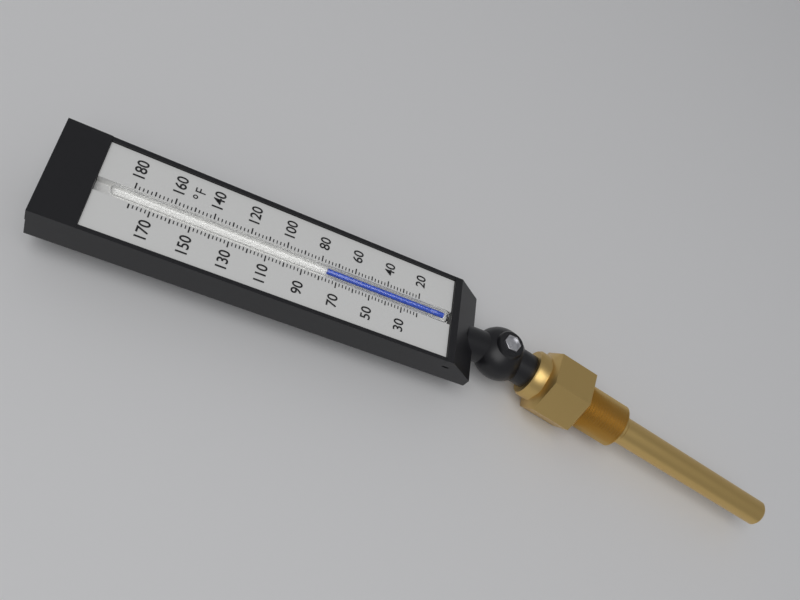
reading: 76 °F
